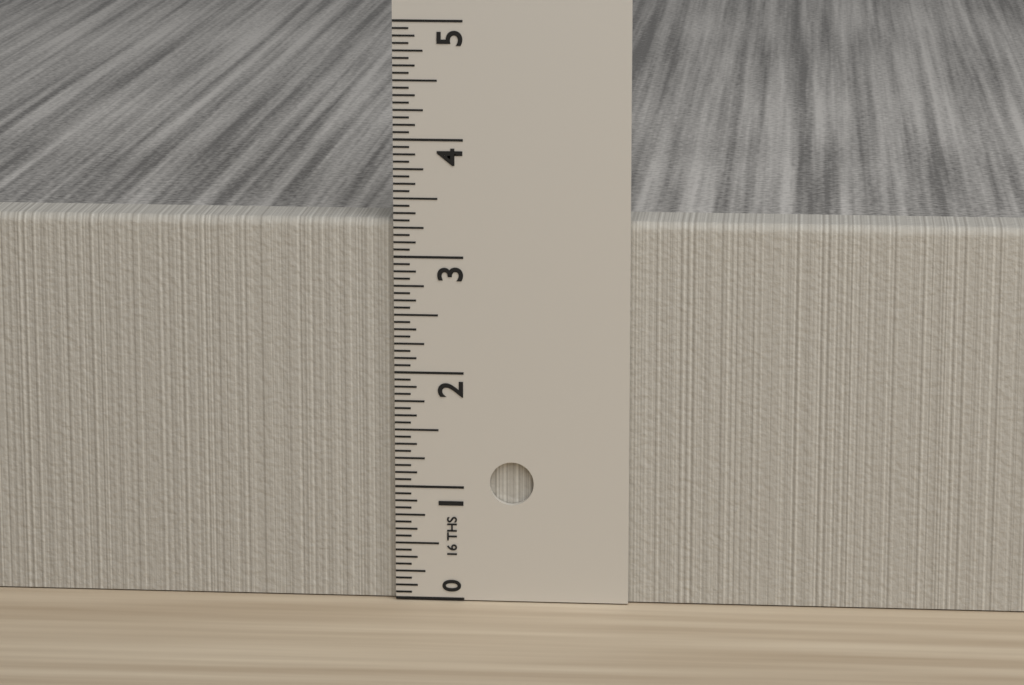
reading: 3.3125 in
